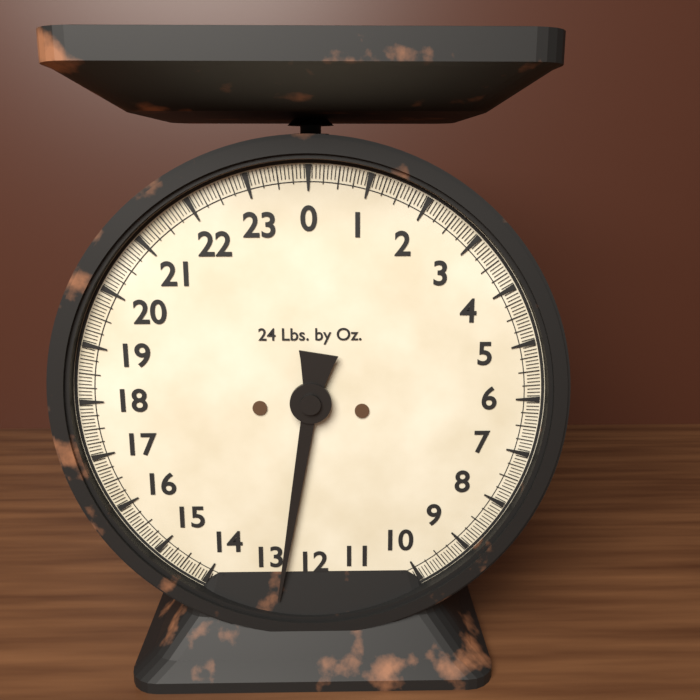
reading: 12.6250 lb
